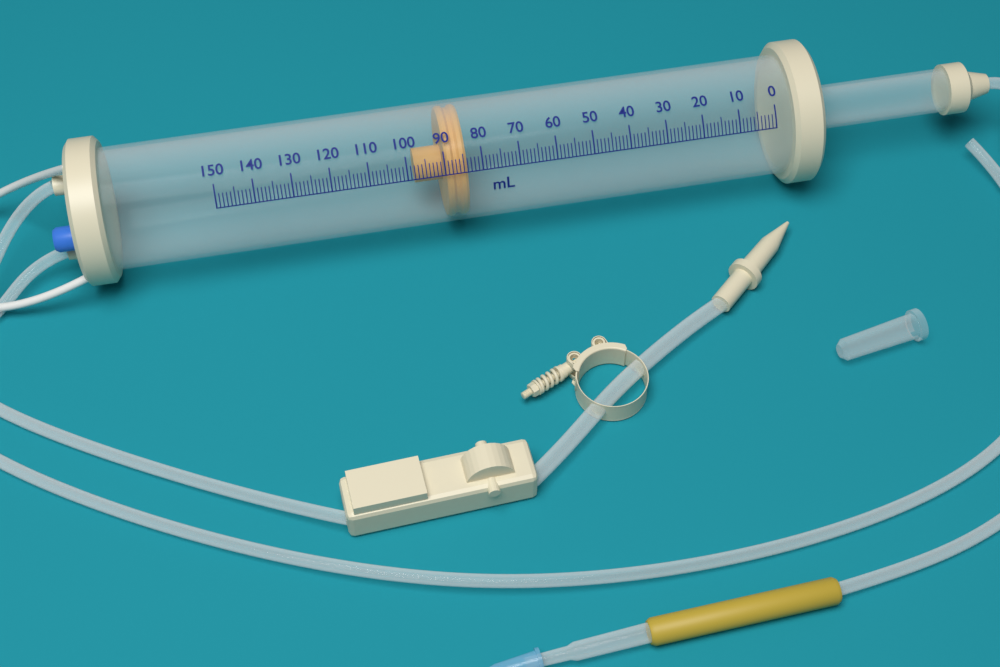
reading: 84 ml
